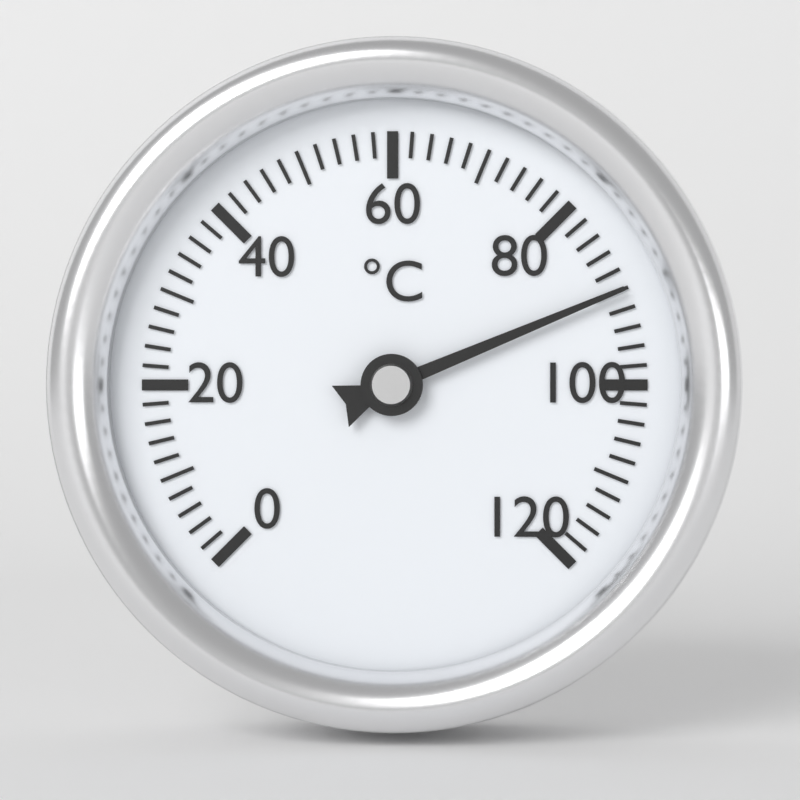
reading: 90 °C
